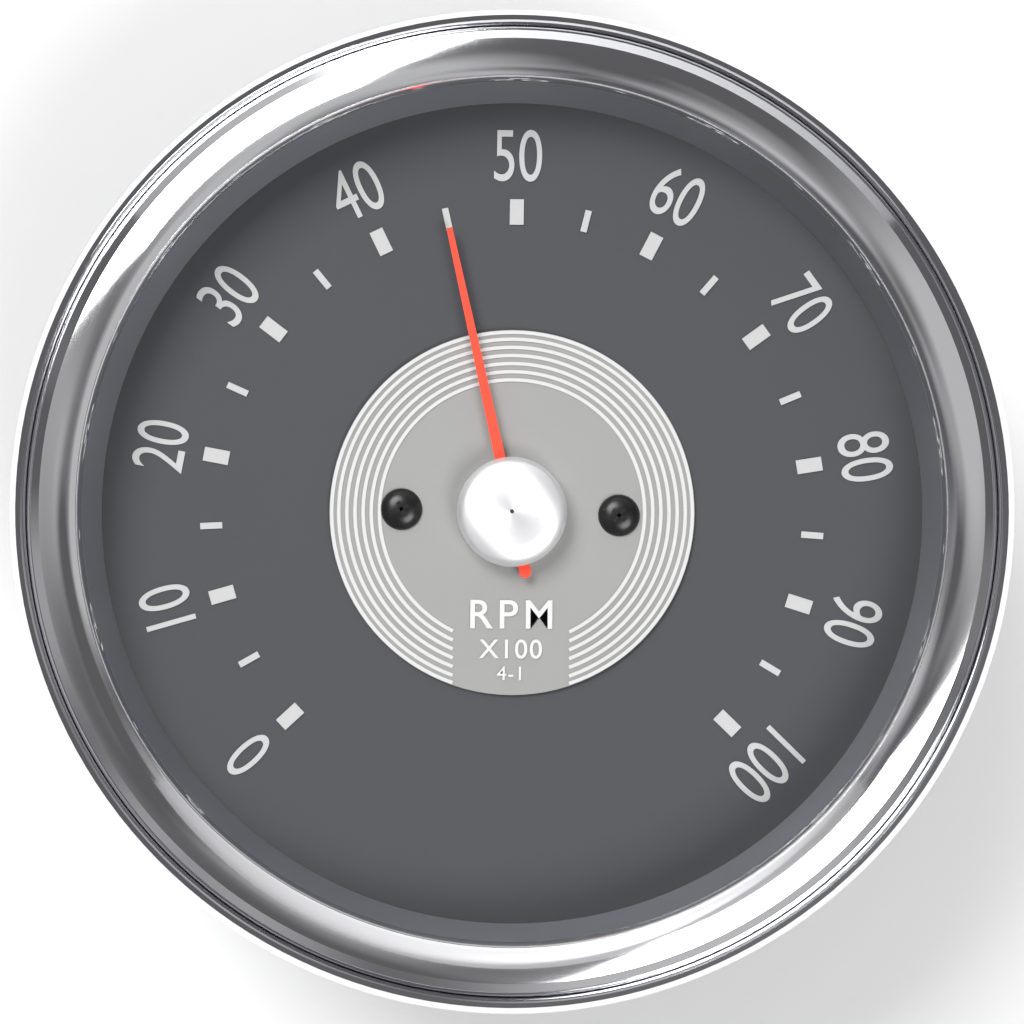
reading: 45 RPM x100
